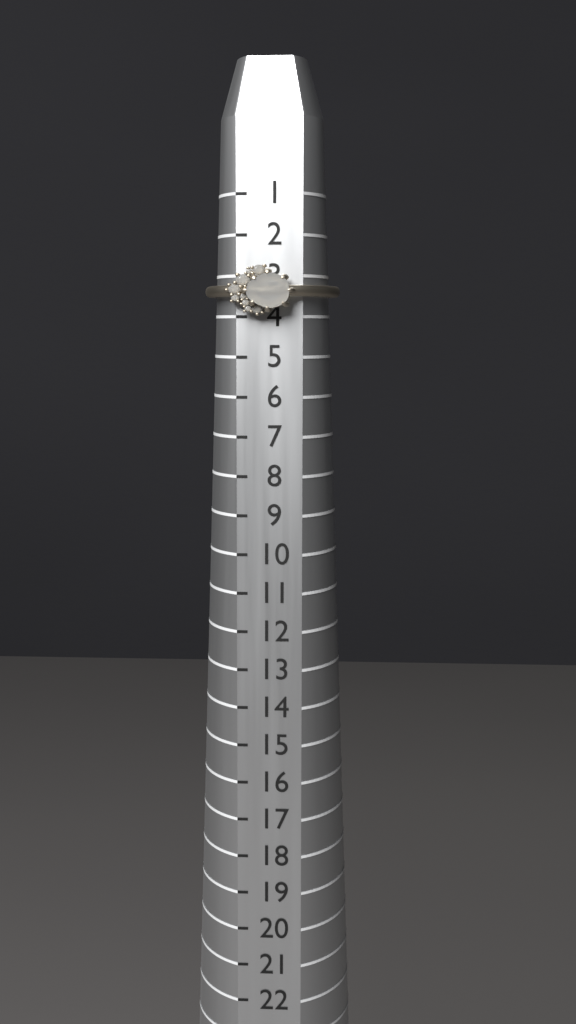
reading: 4 (no unit)
